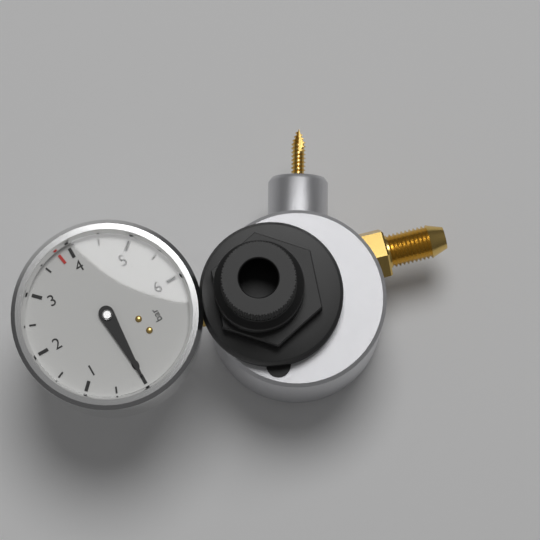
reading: 0.0 bar
